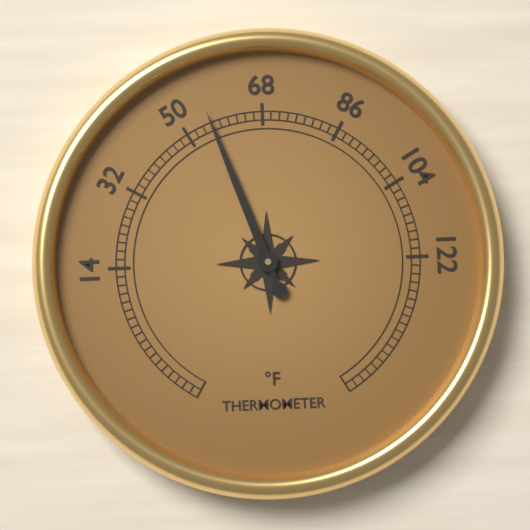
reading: 56 °F
